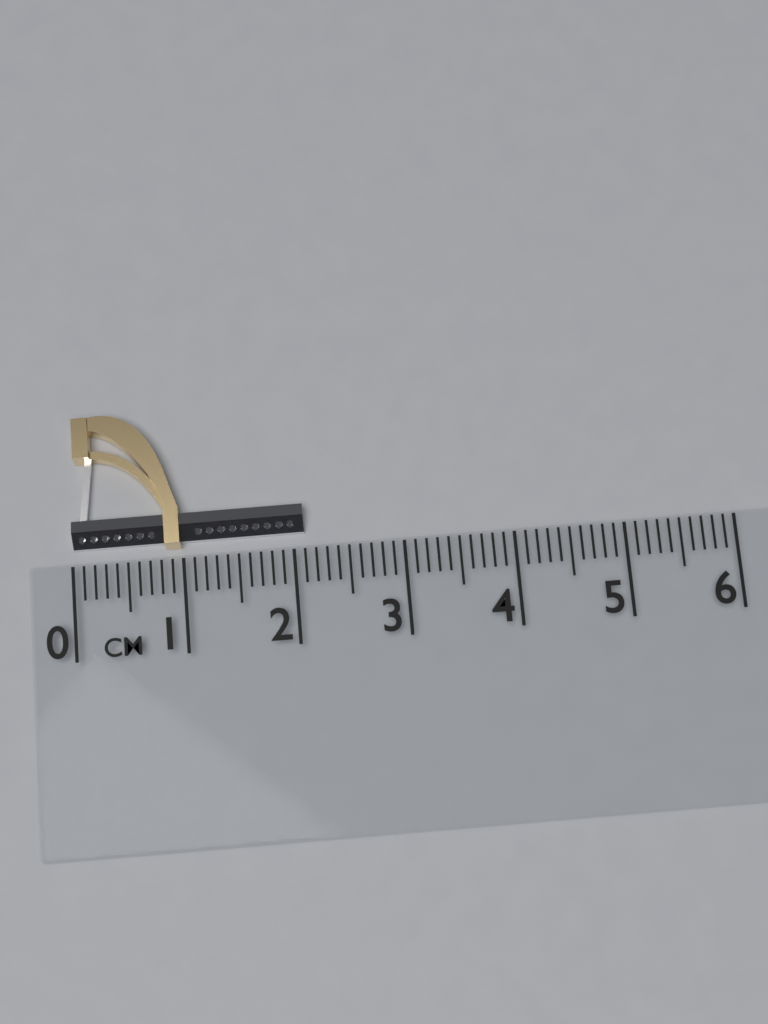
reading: 2.1 cm
